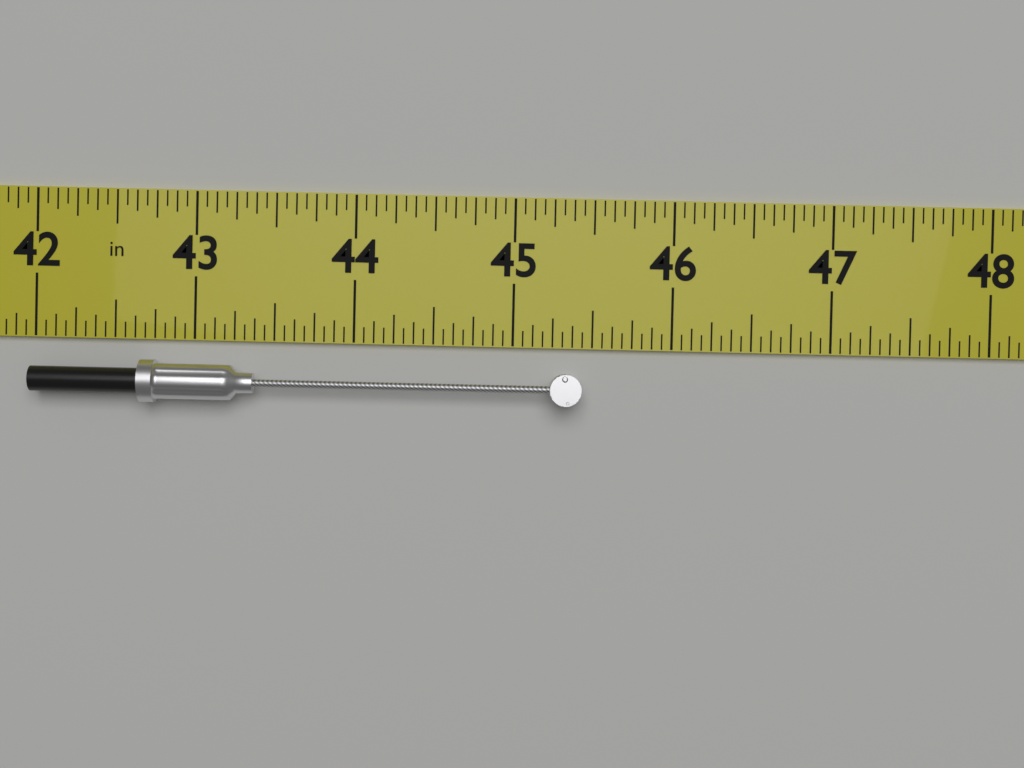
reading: 45.4375 in
